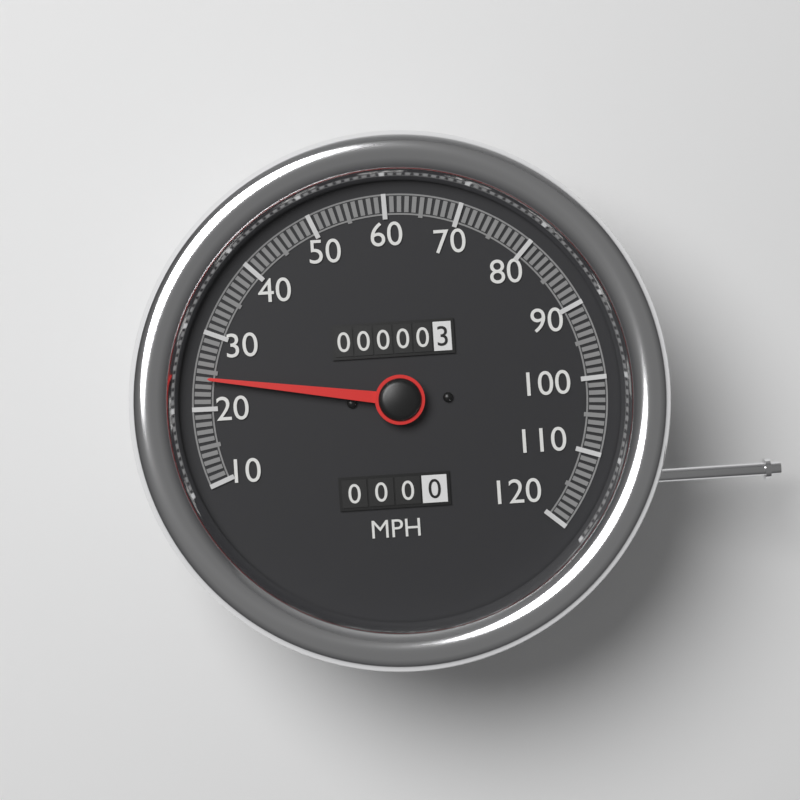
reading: 24 MPH
